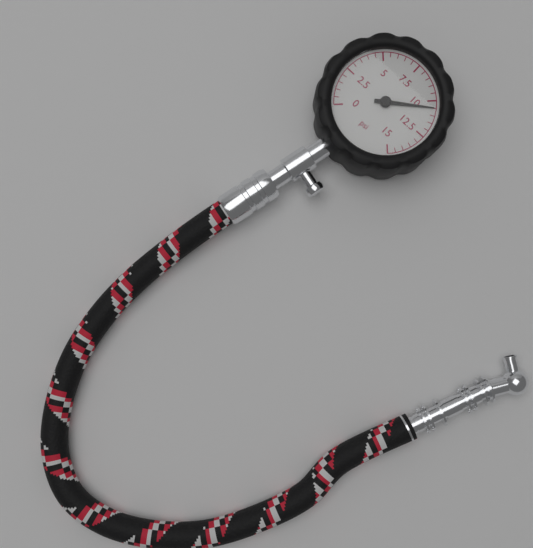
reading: 10.5 psi
